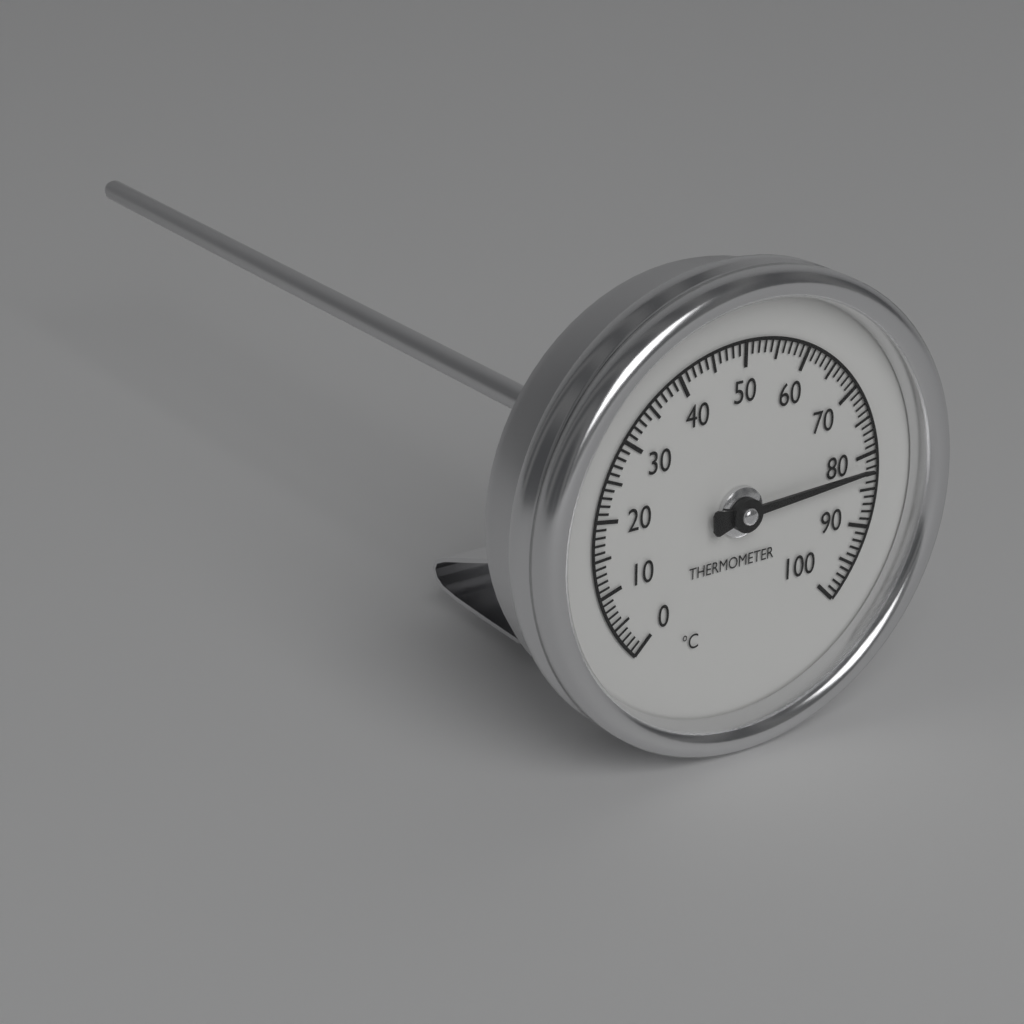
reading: 82 °C
